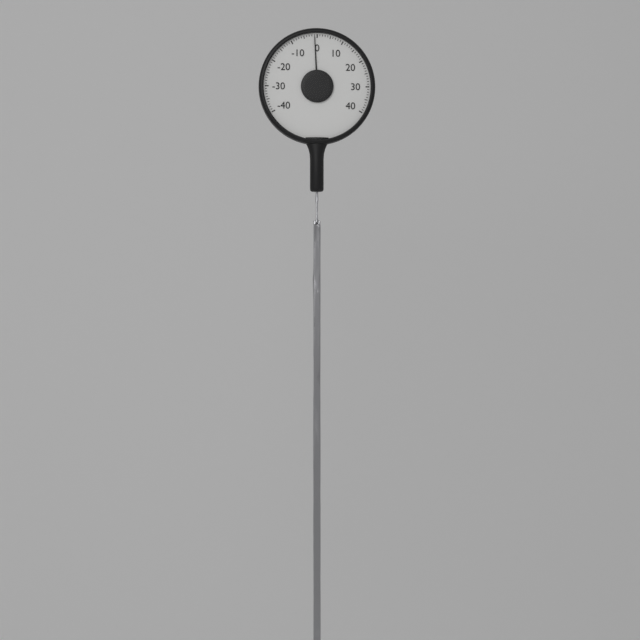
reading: -1 (no unit)
